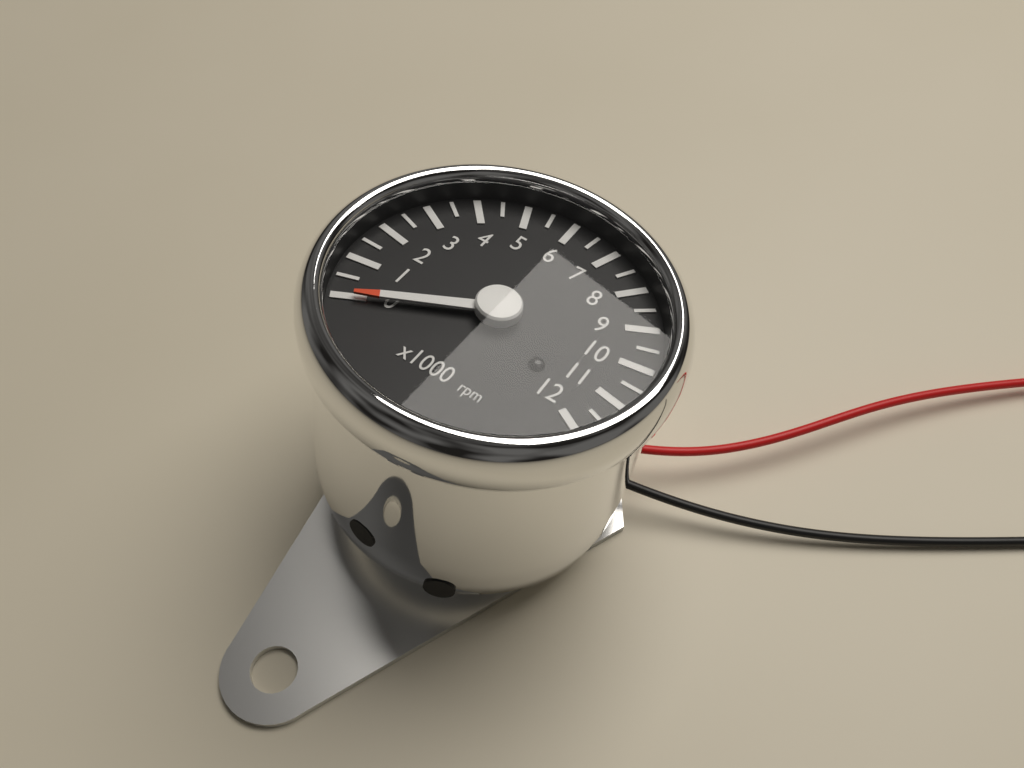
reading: 0 rpm
